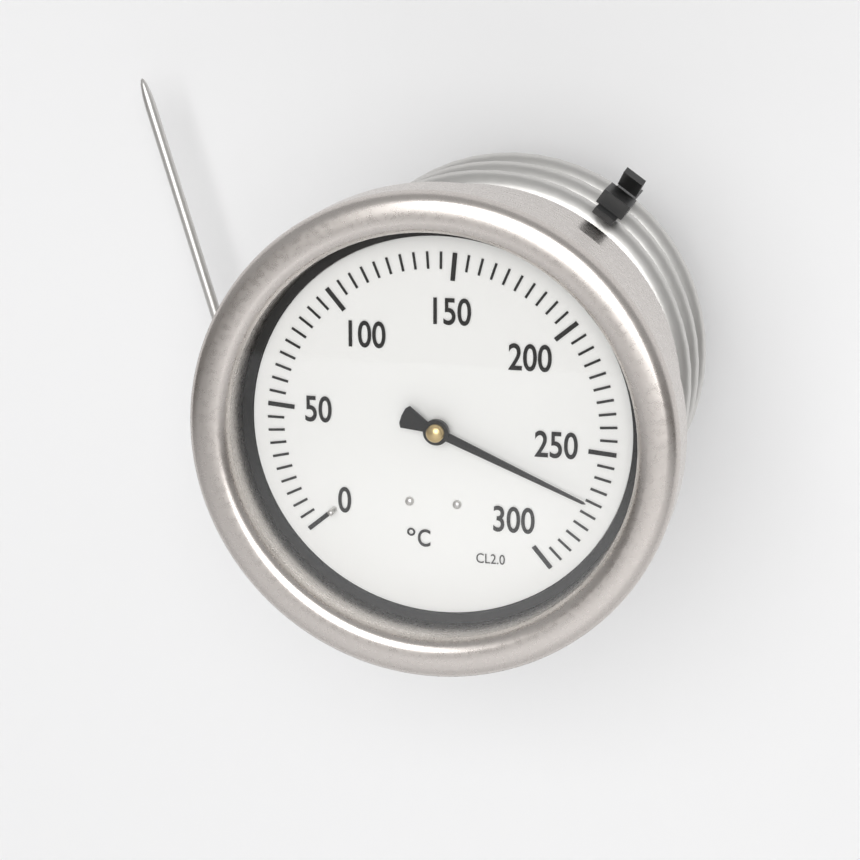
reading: 270 °C
